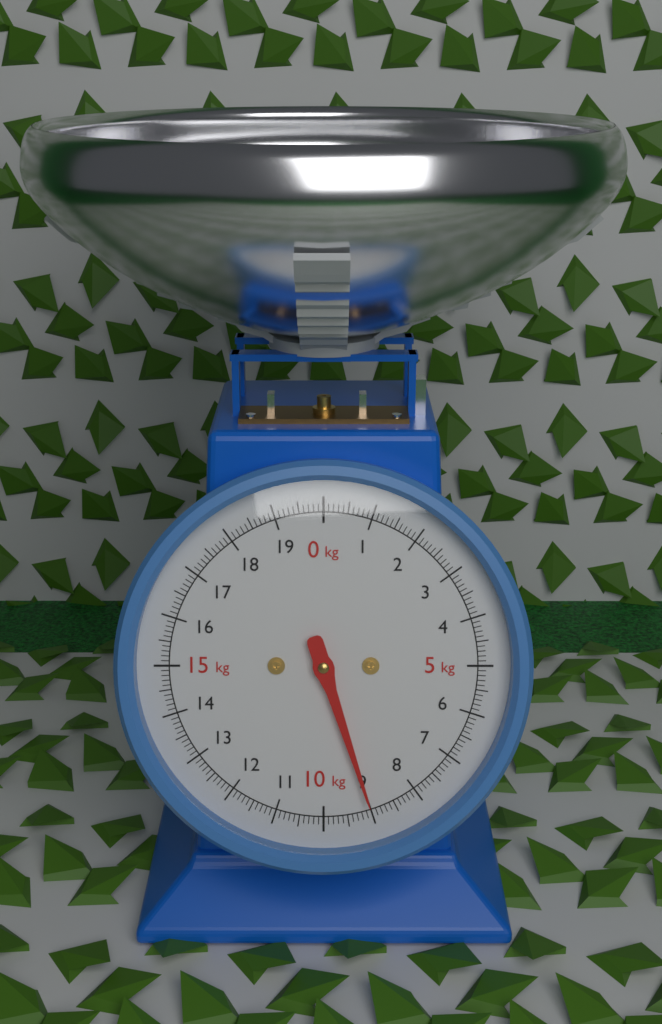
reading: 9.0 kg
